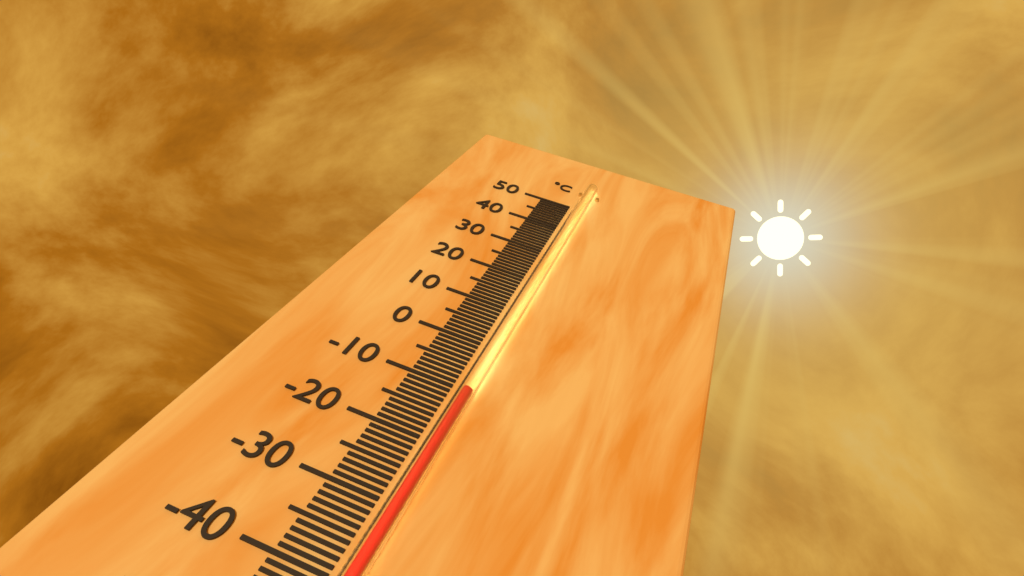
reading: -11 °C
